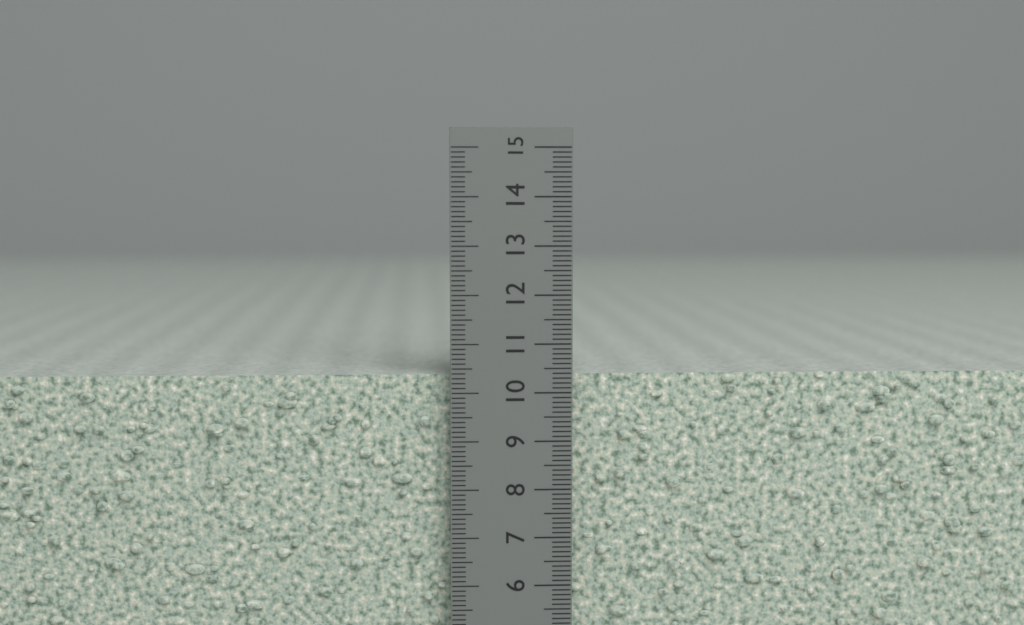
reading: 10.4 cm
